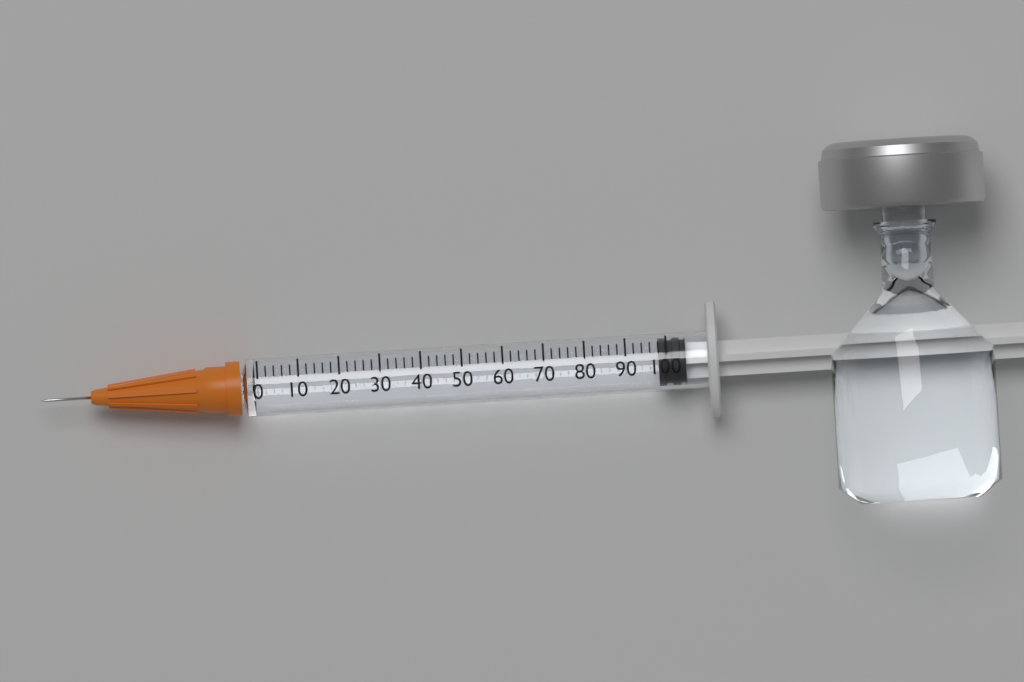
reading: 98 (no unit)
